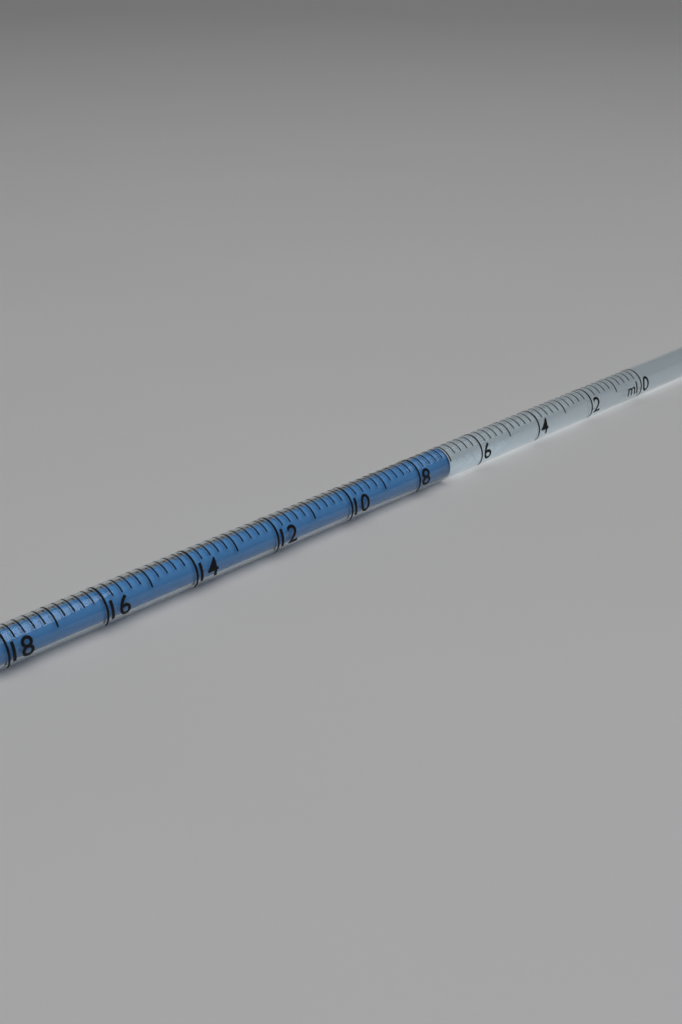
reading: 7.0 ml
